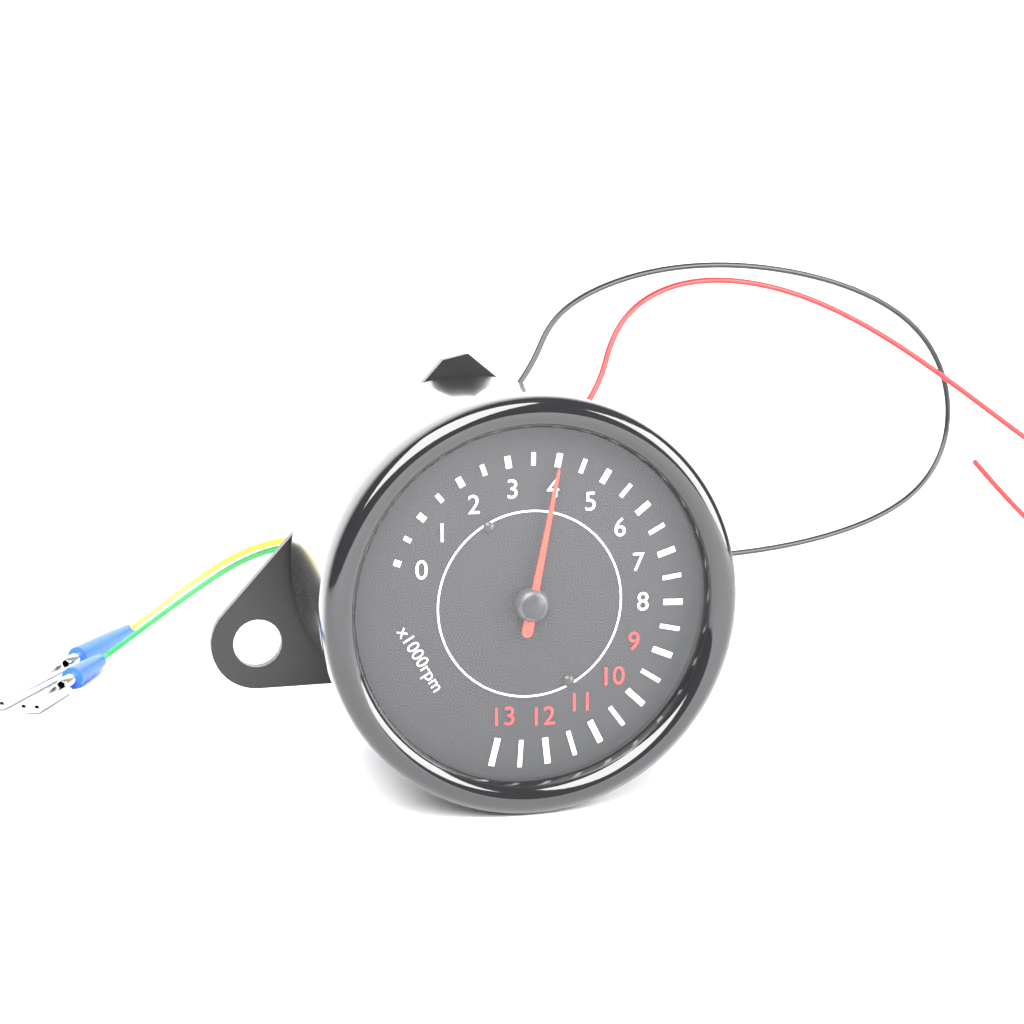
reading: 4.0 x1000rpm
